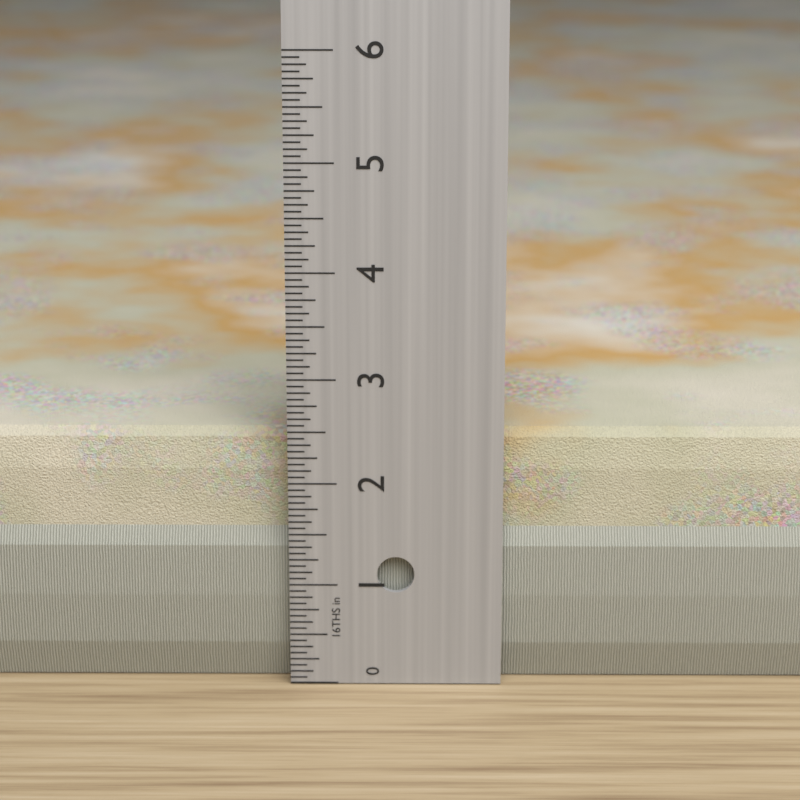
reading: 2.4375 in
